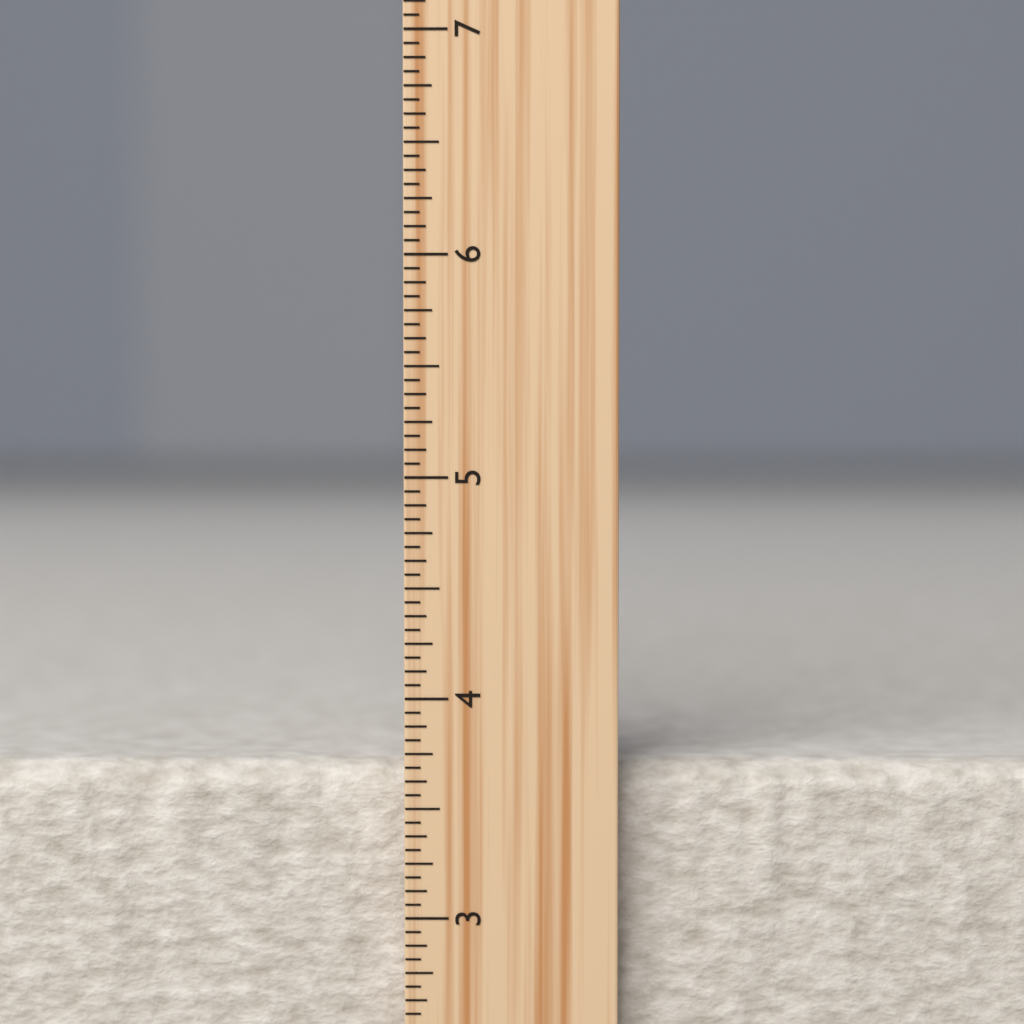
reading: 3.6875 inch
